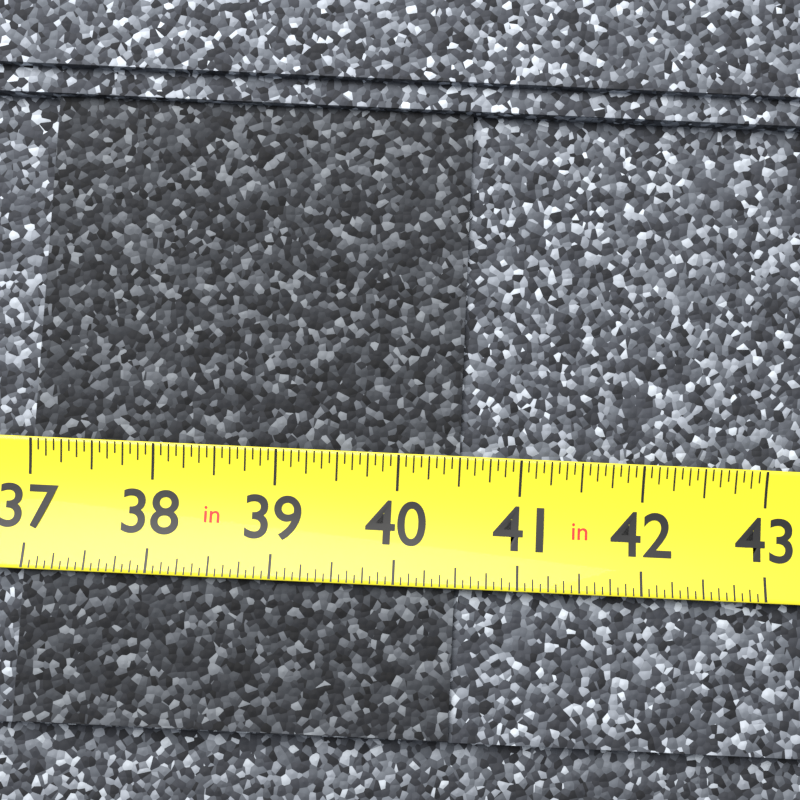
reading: 40.5000 in
